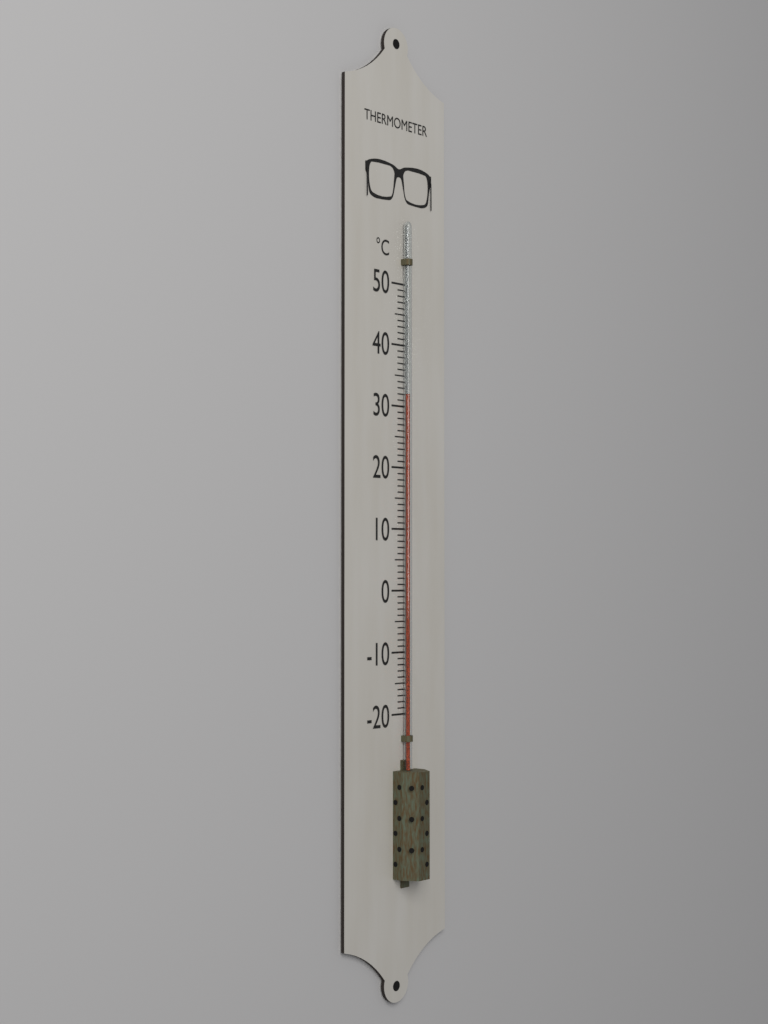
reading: 32 °C
